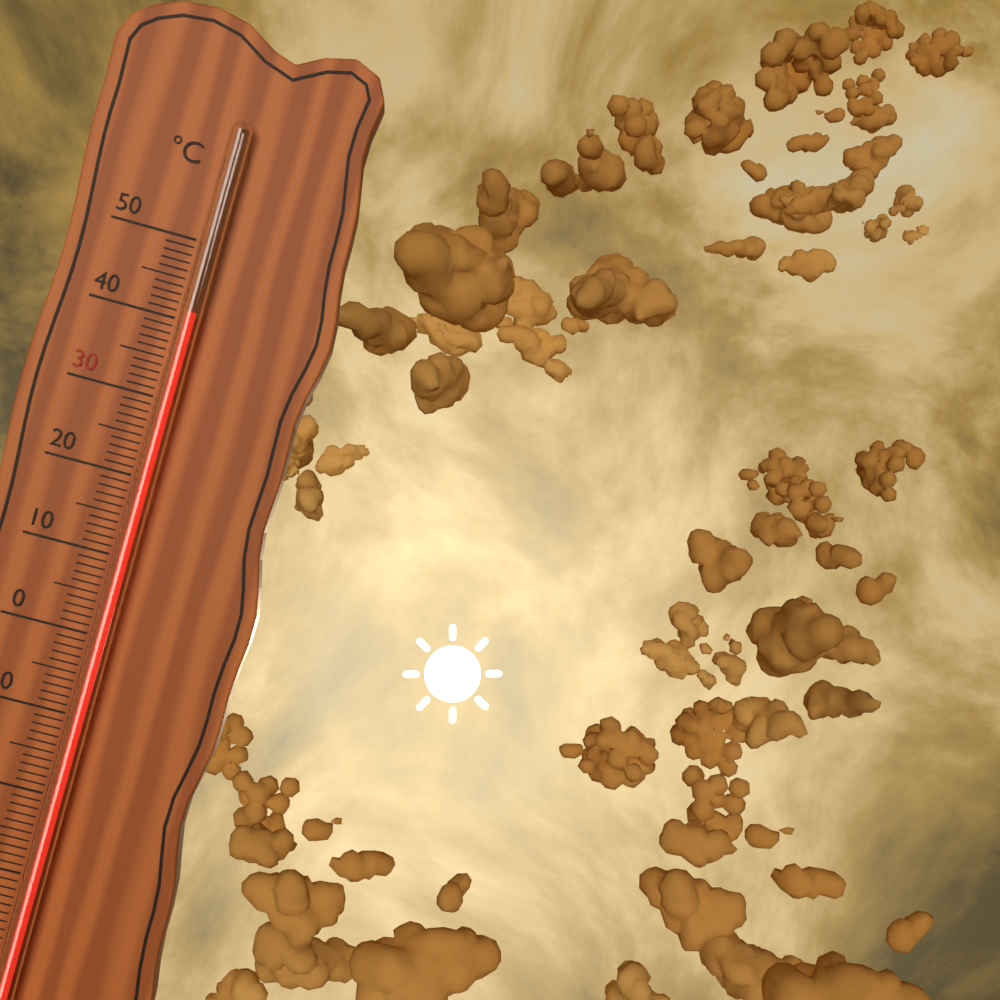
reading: 41 °C
